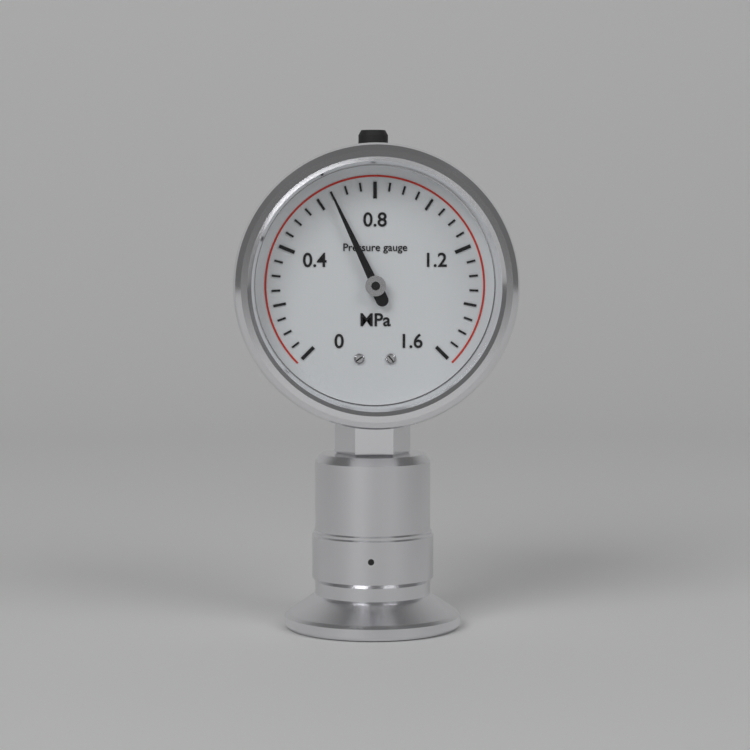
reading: 0.65 MPa
